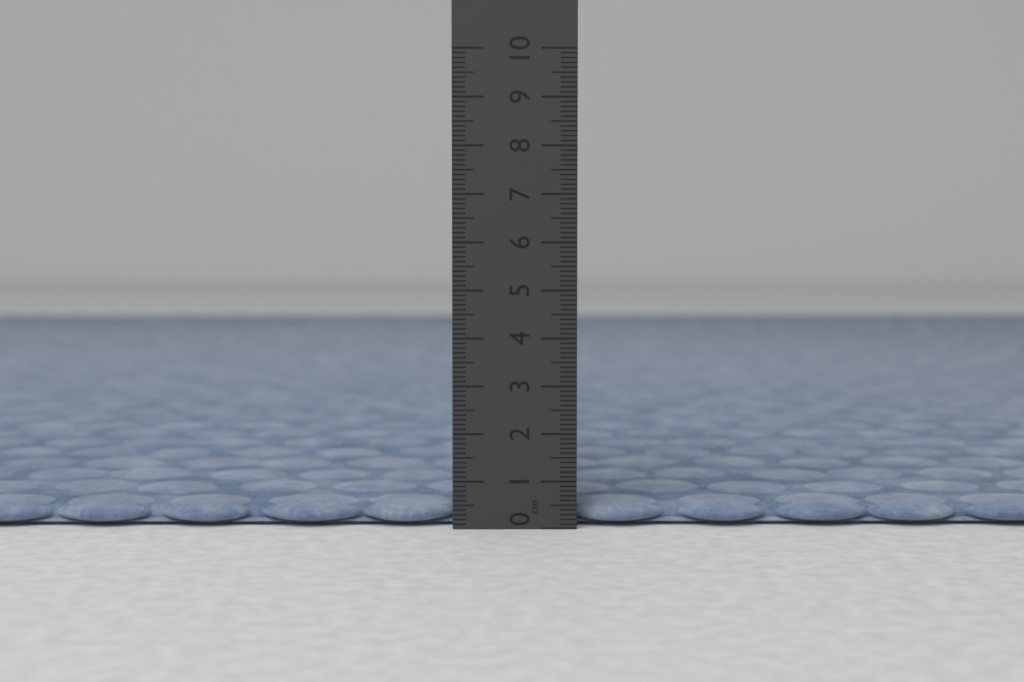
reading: 0.5 cm
